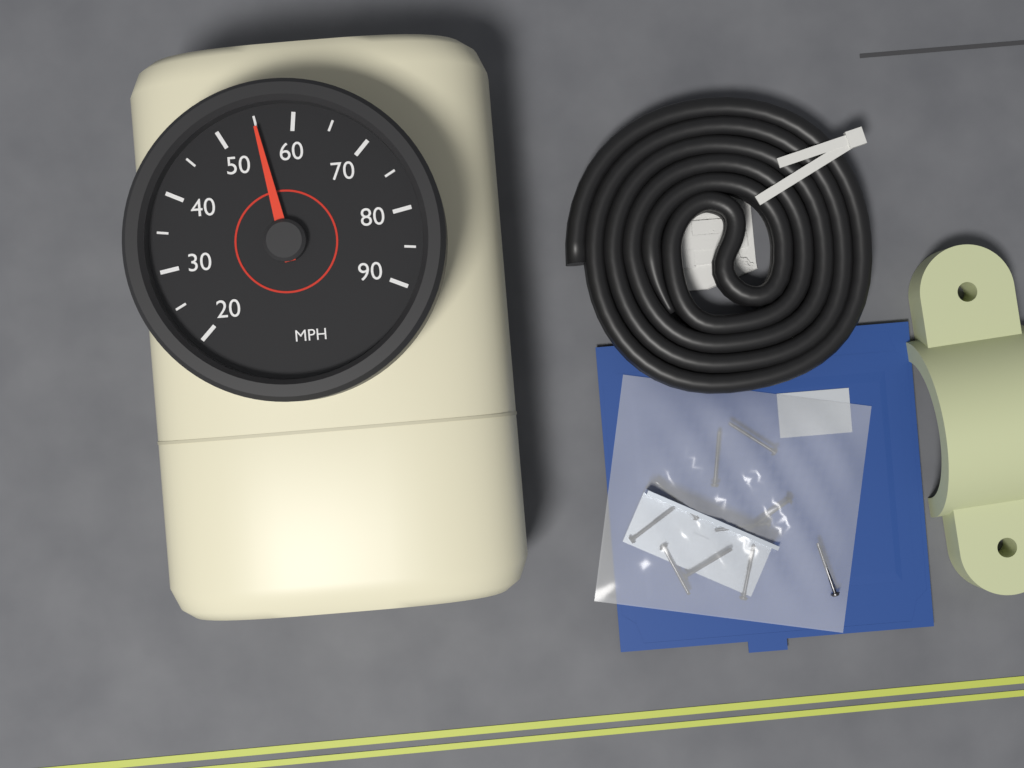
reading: 55 MPH
